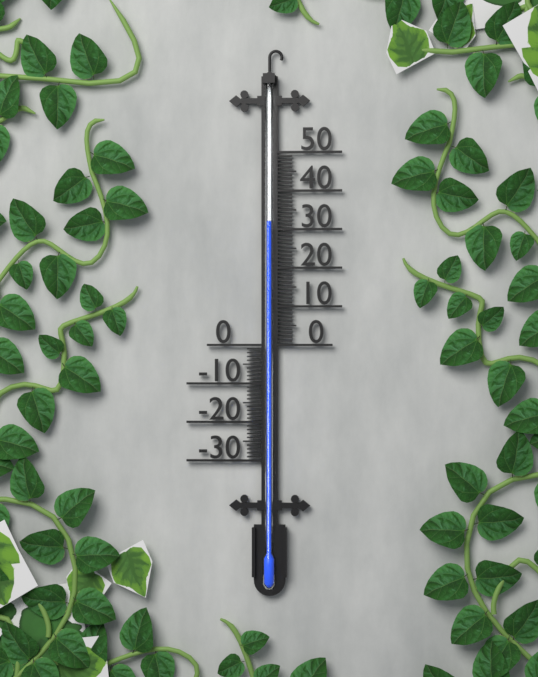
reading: 32 (no unit)
